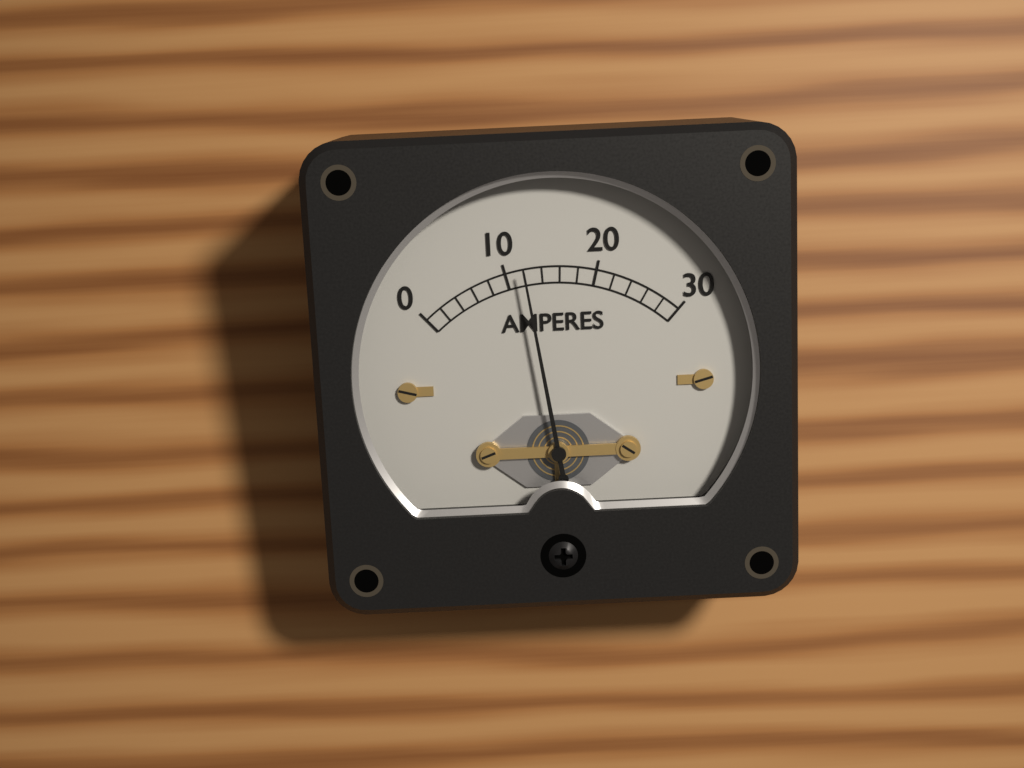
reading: 12 A
